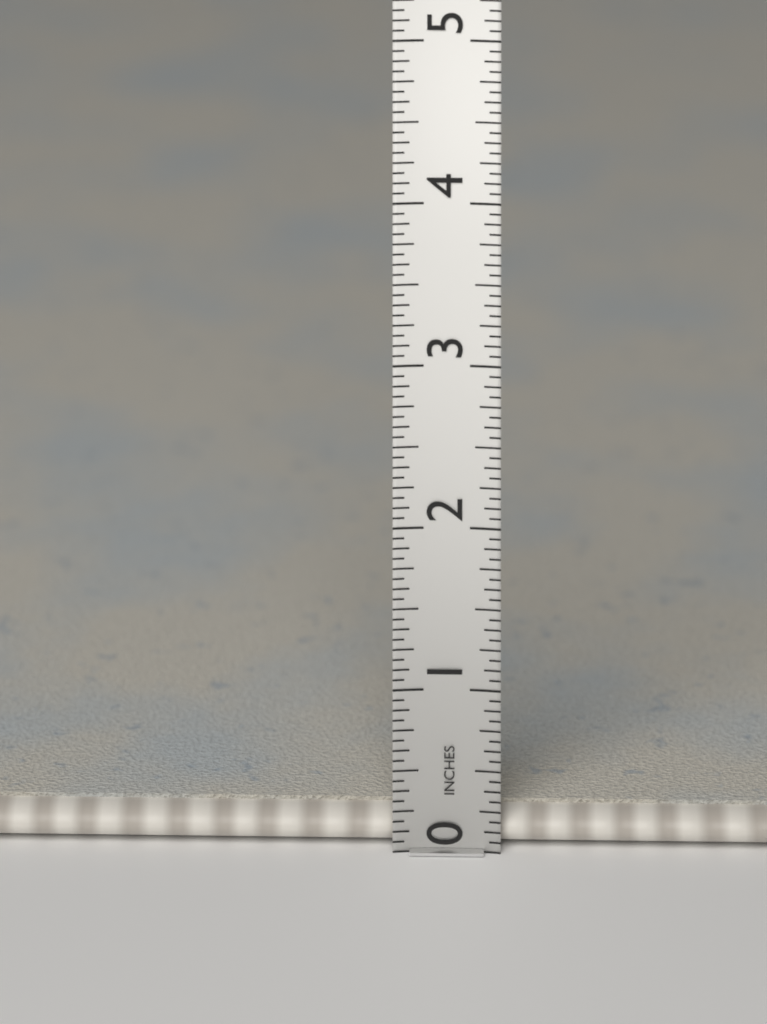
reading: 0.2500 in
